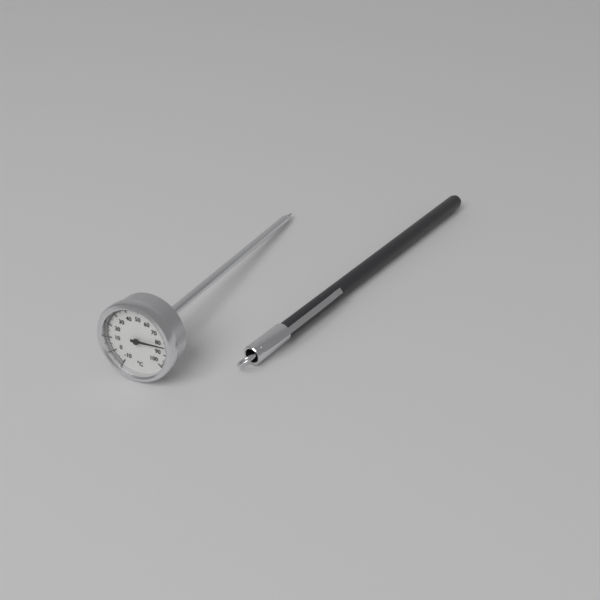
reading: 83 °C
